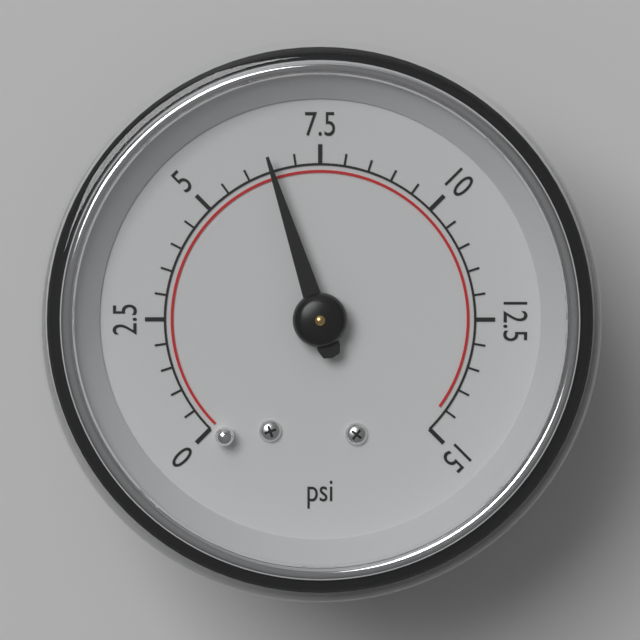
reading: 6.5 psi
